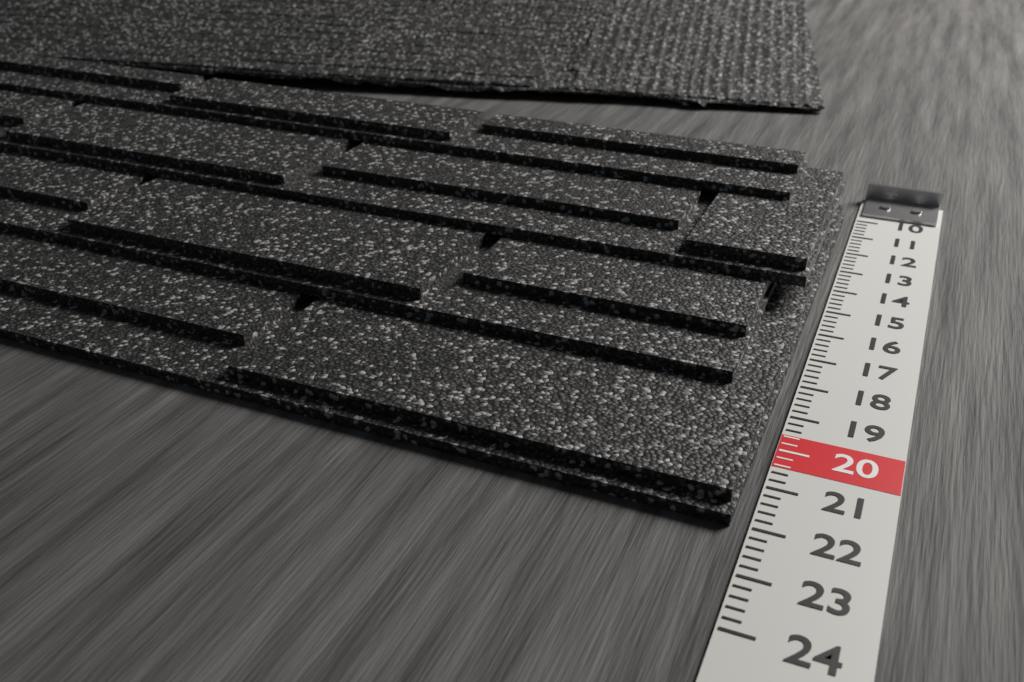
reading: 22.0 (no unit)
